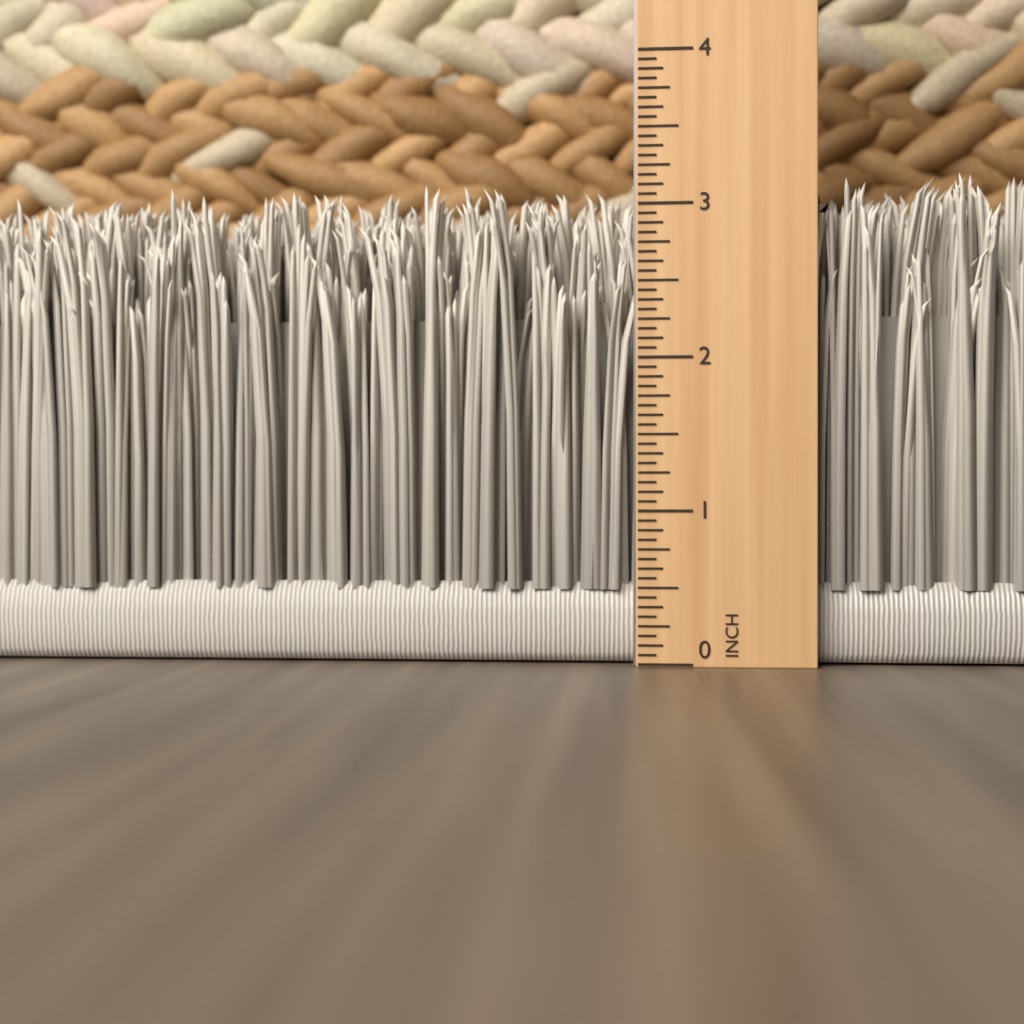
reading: 3.1875 in
